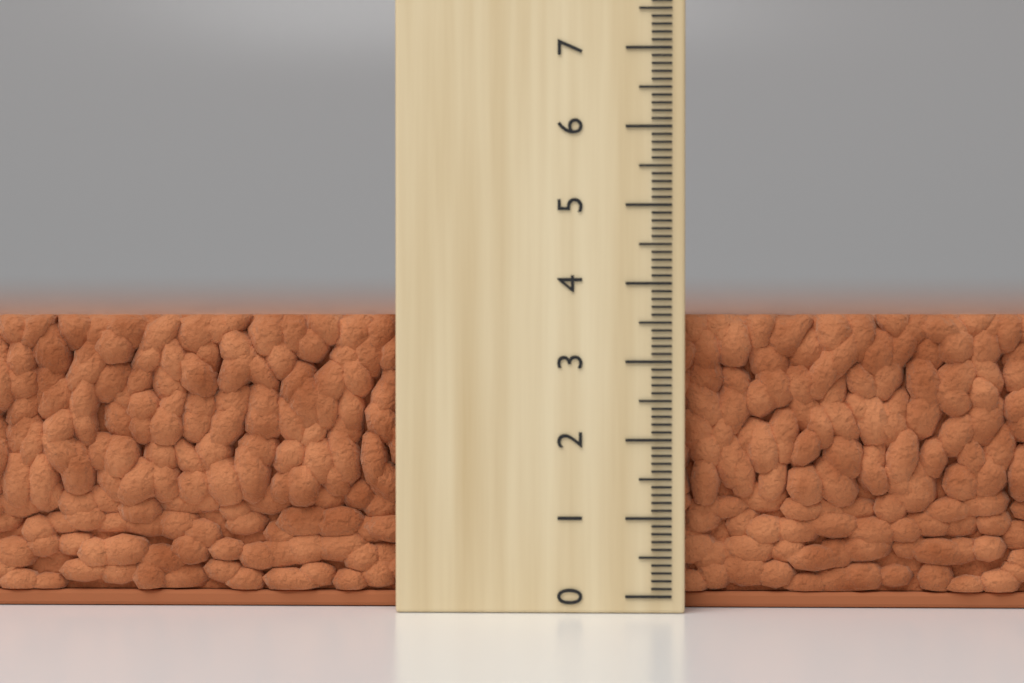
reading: 3.6 (no unit)
